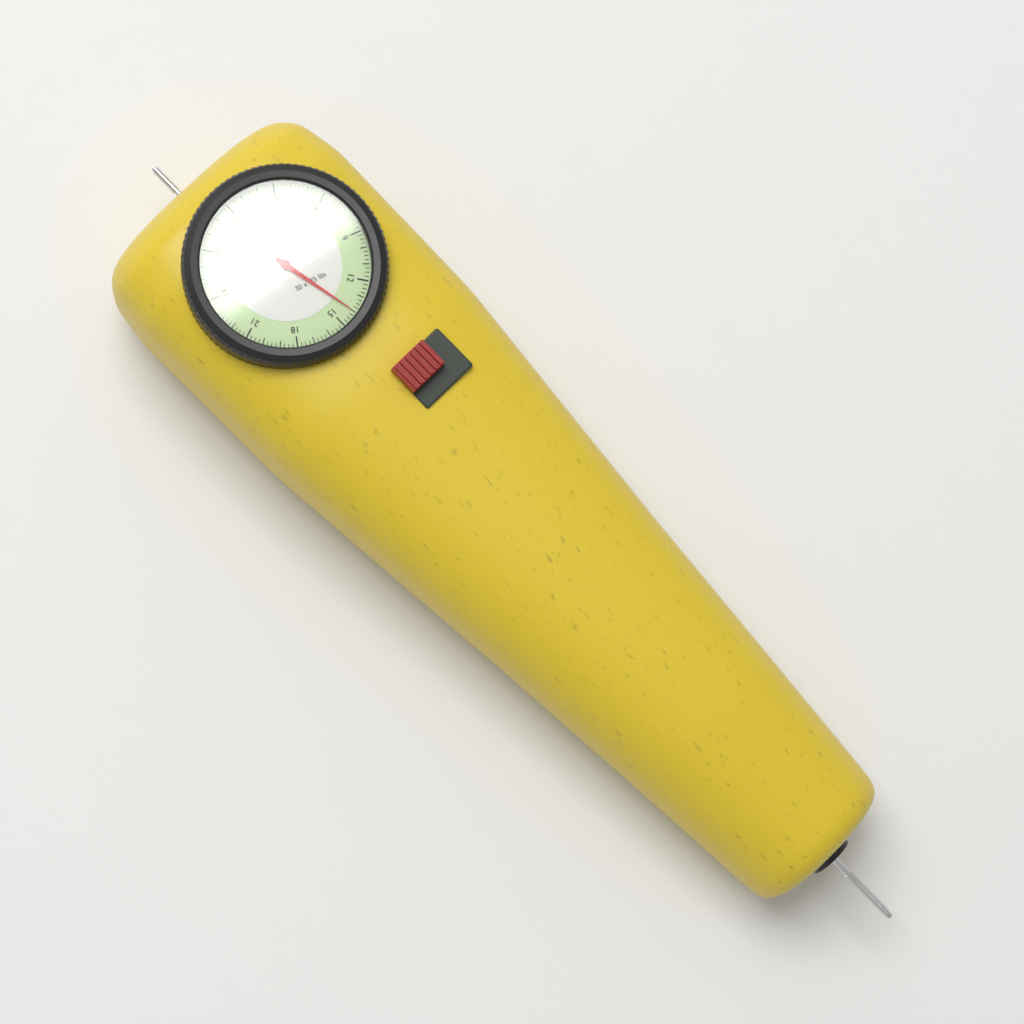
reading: 14.00 lbs
